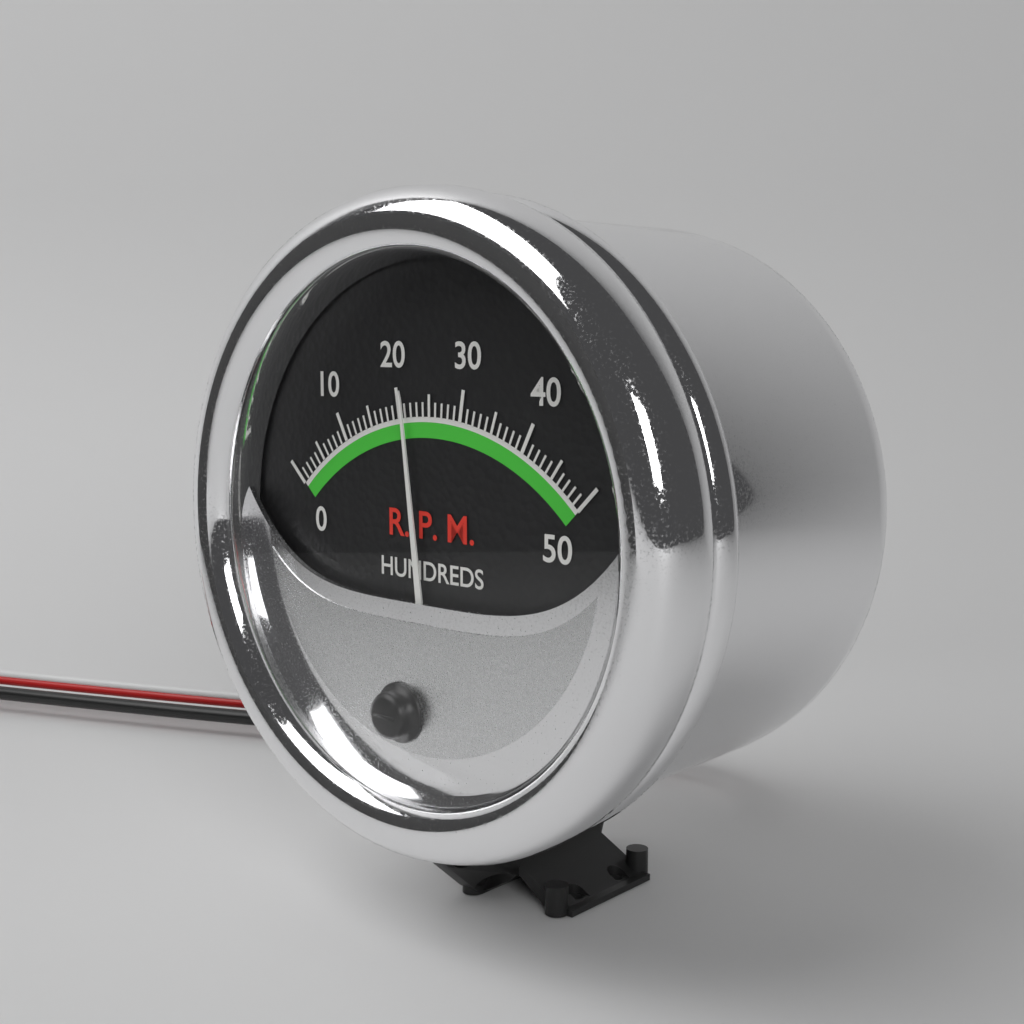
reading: 21 RPM x100
